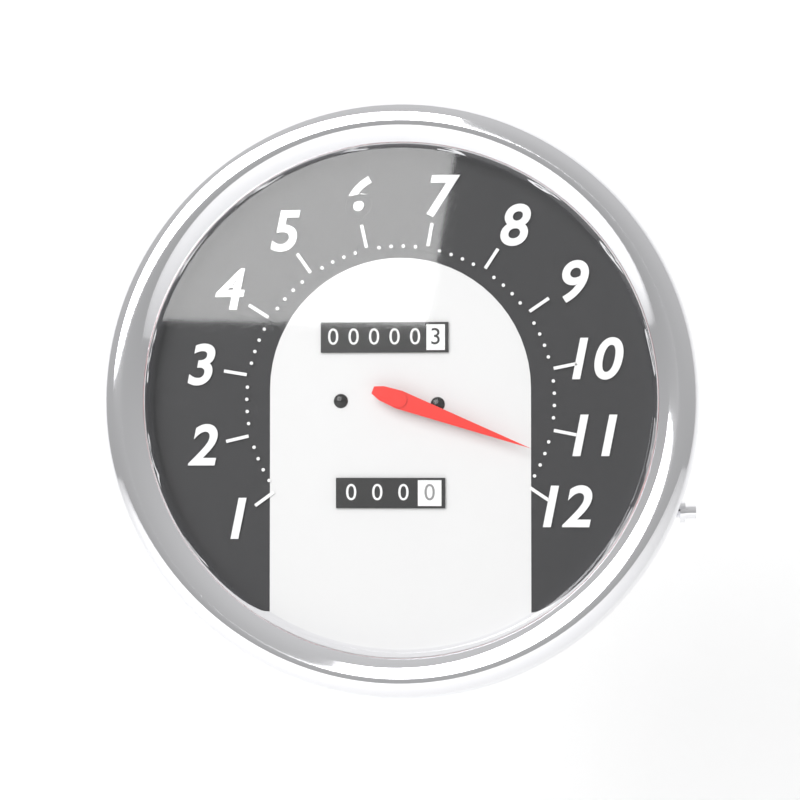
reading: 11.4 (no unit)
